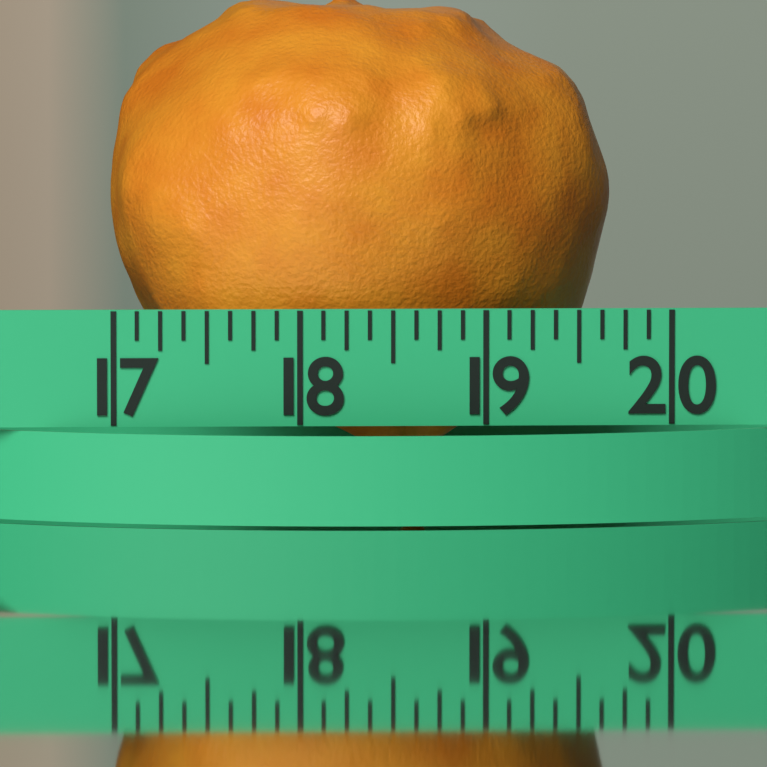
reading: 19.750 (no unit)
